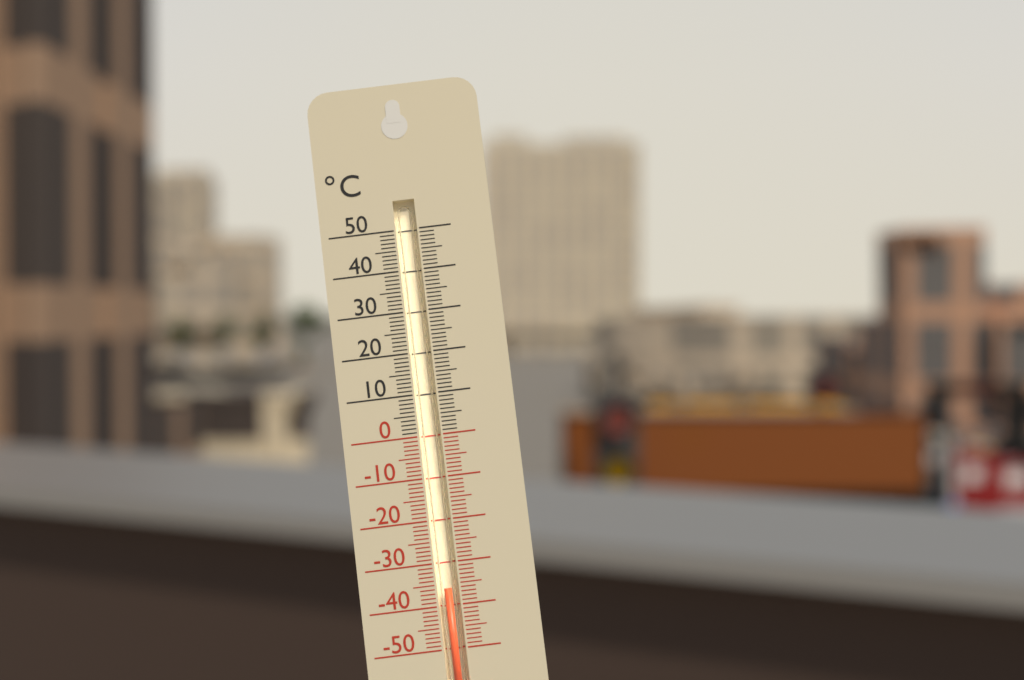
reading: -36 °C
